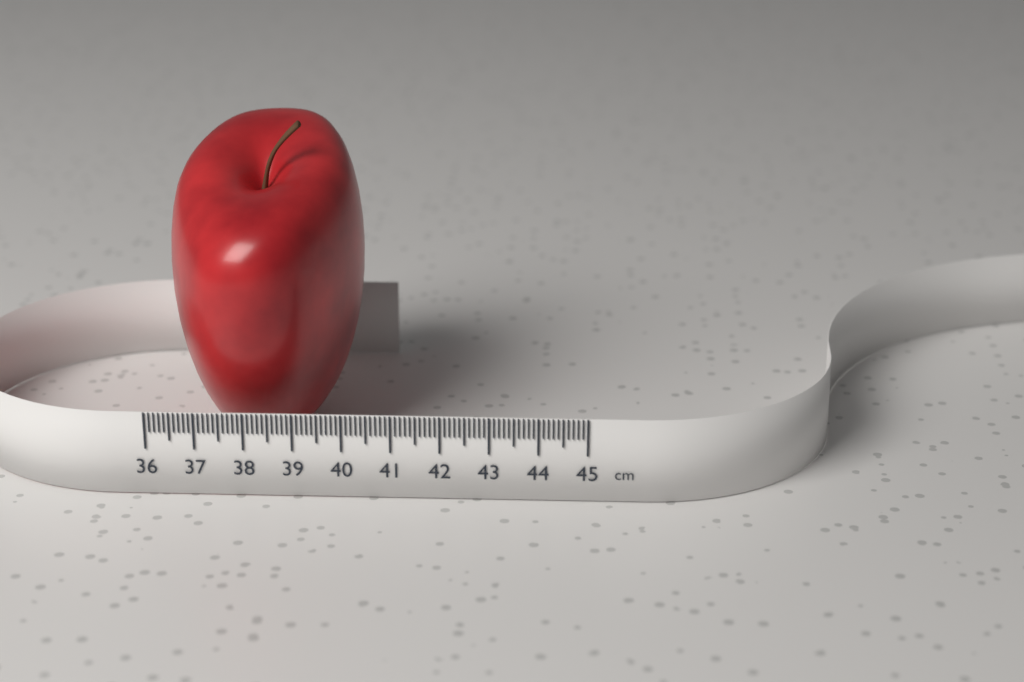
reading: 40.1 cm
